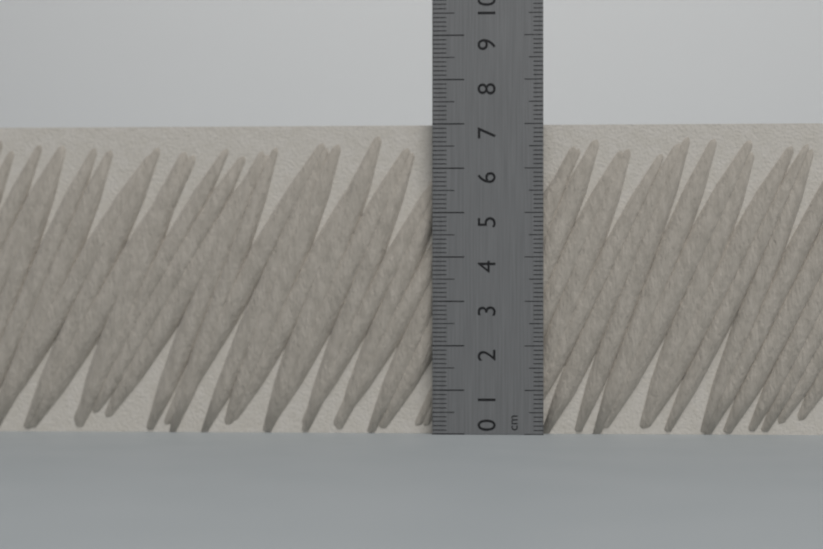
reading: 7.0 cm
